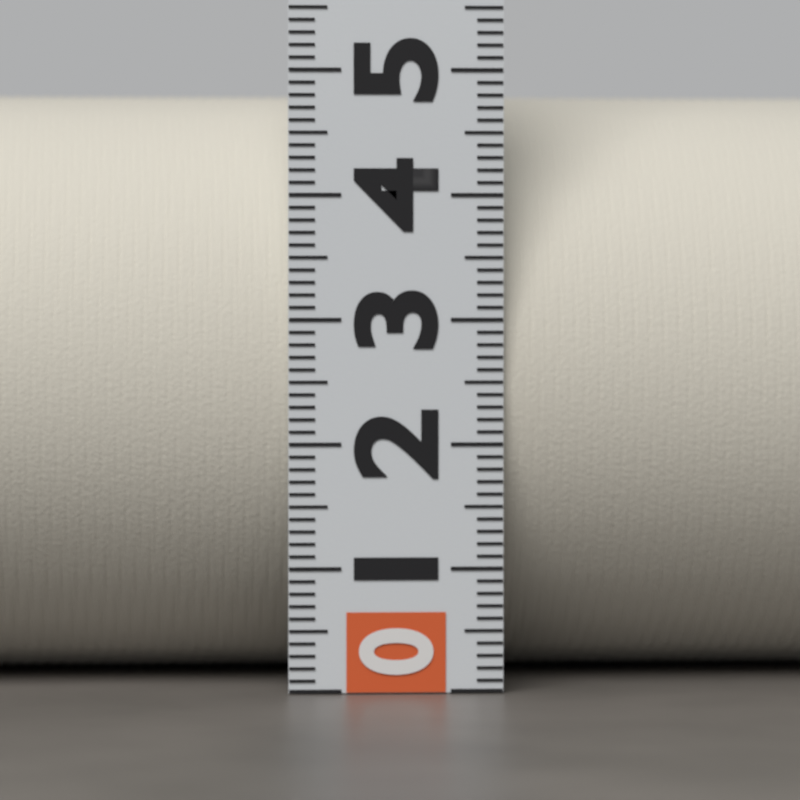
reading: 4.9 (no unit)
